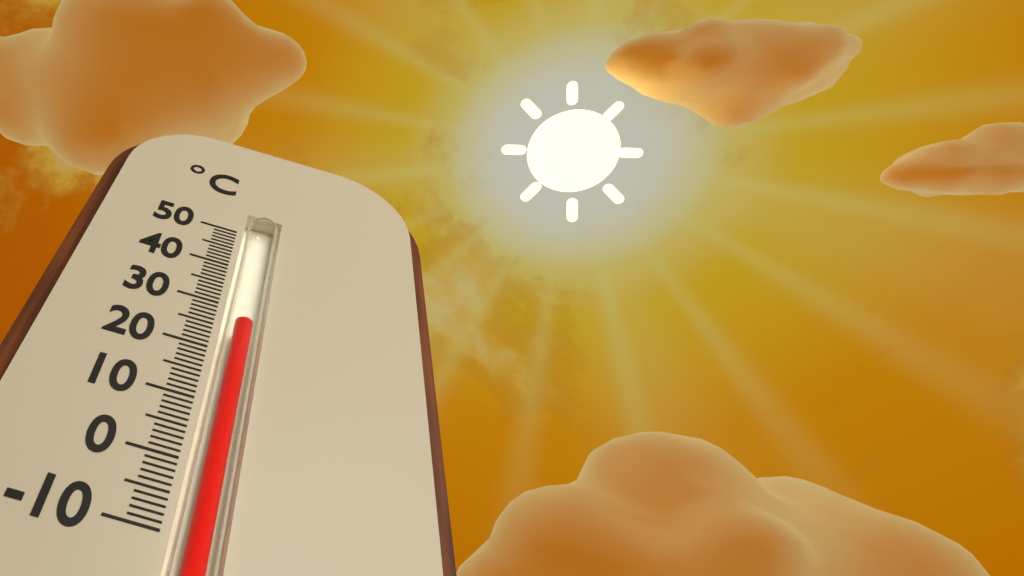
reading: 27 °C
